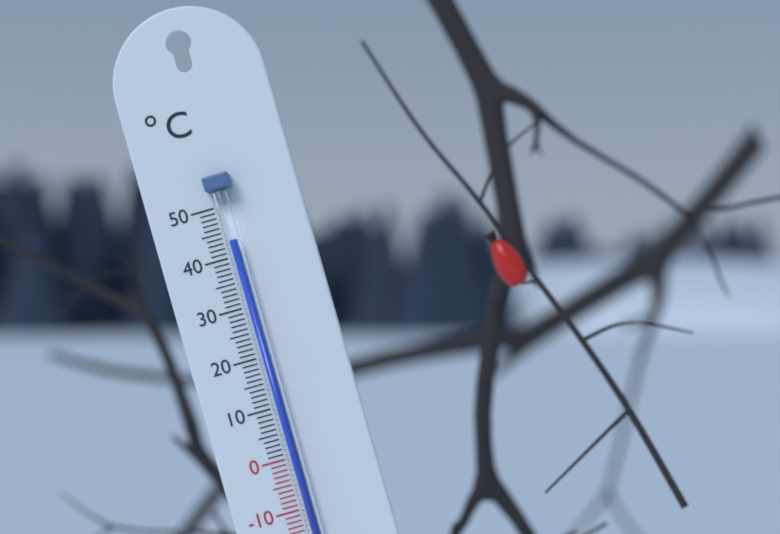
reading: 43 °C
